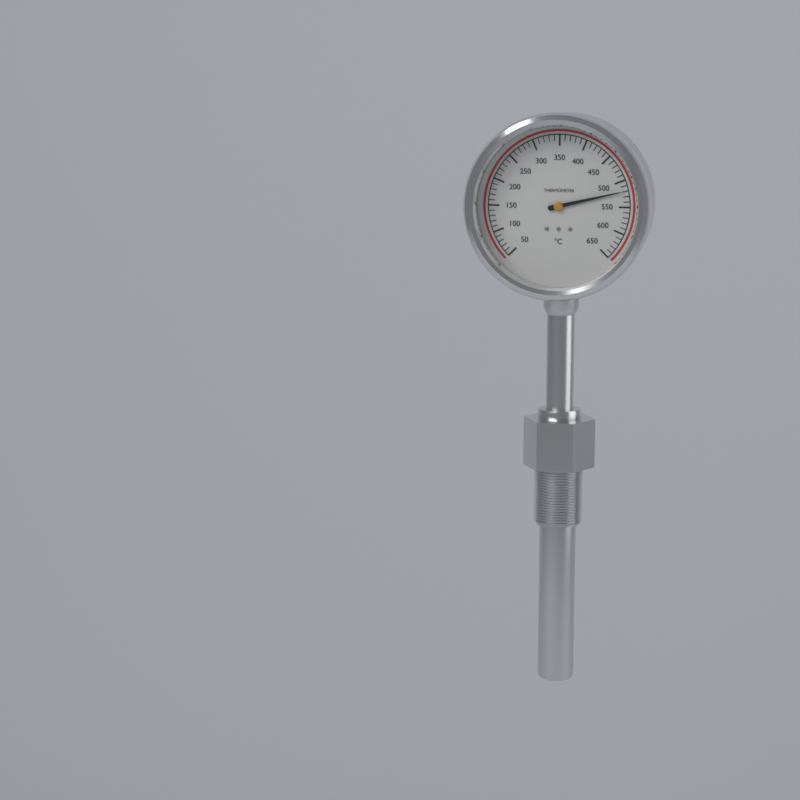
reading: 520 °C
